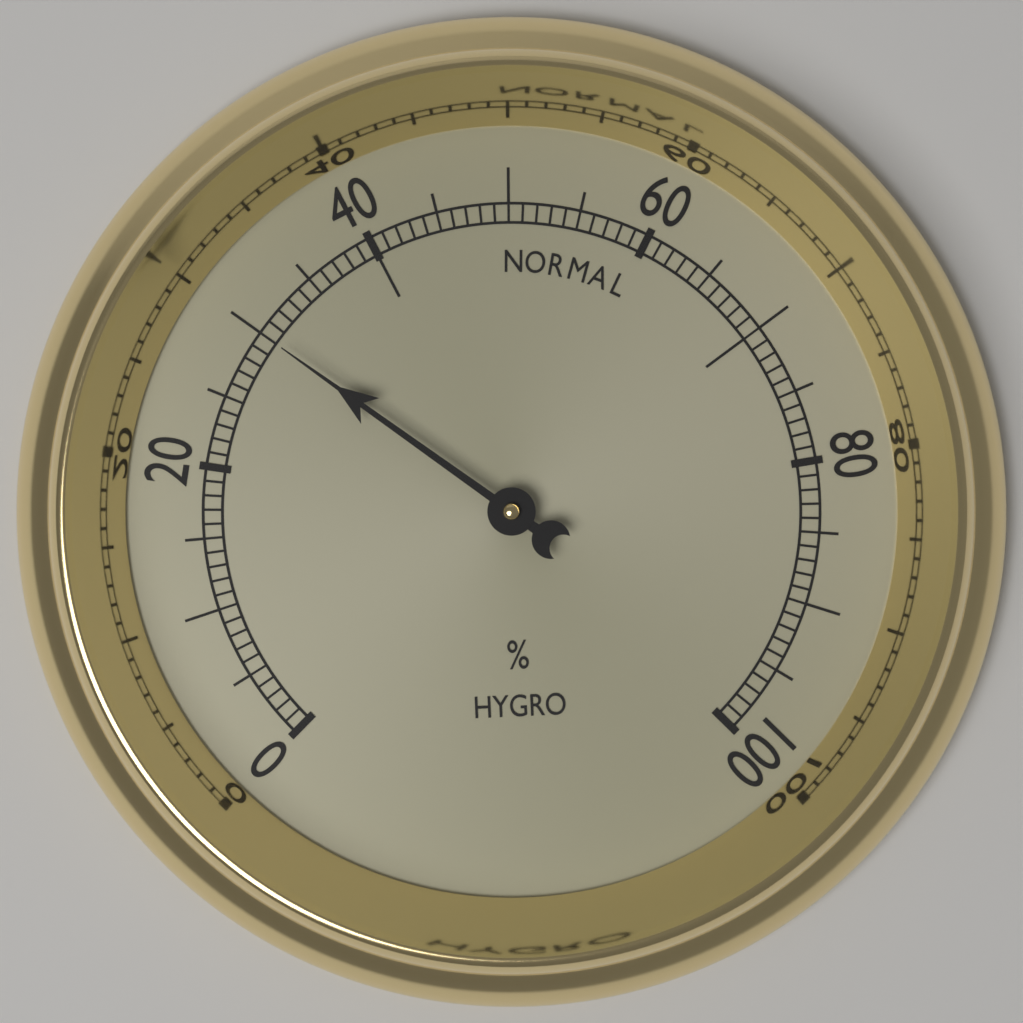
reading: 30 %
